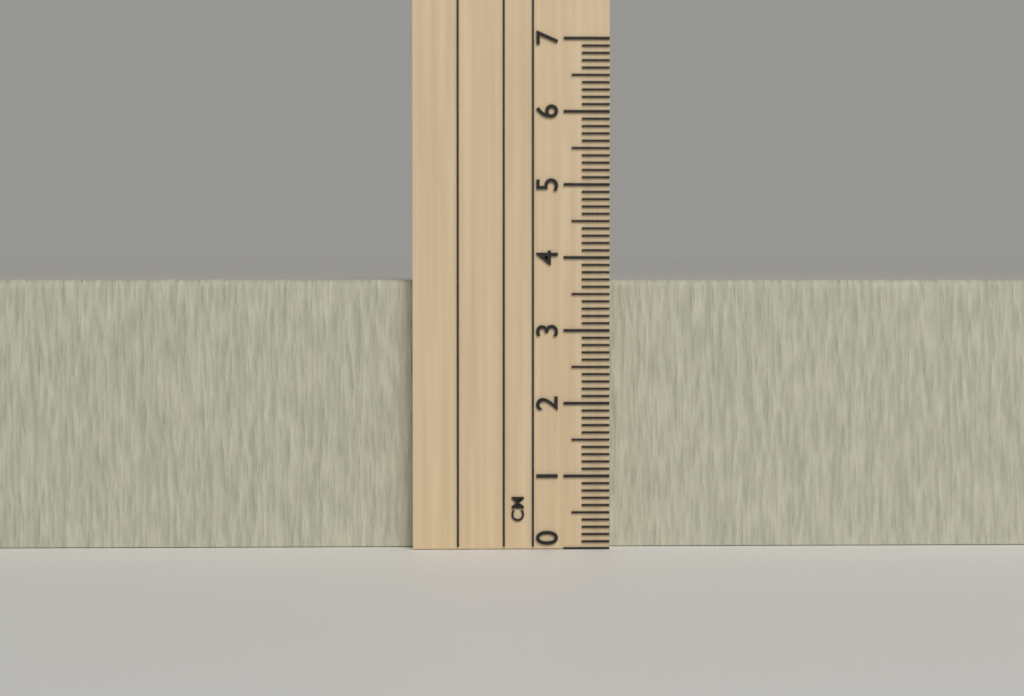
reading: 3.7 cm
